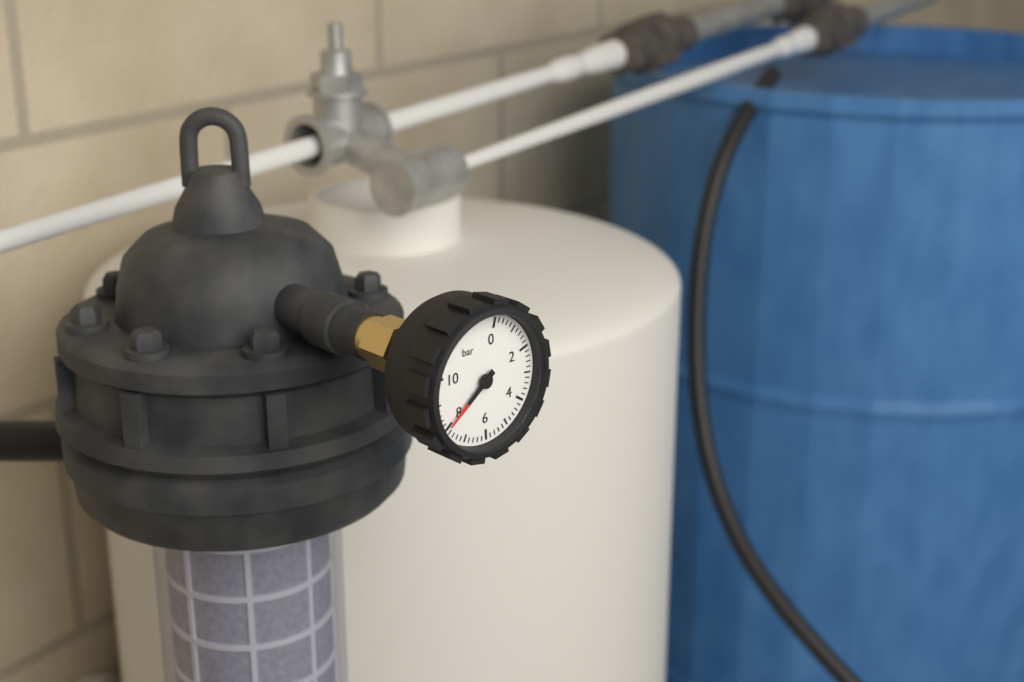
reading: 8.0 bar
